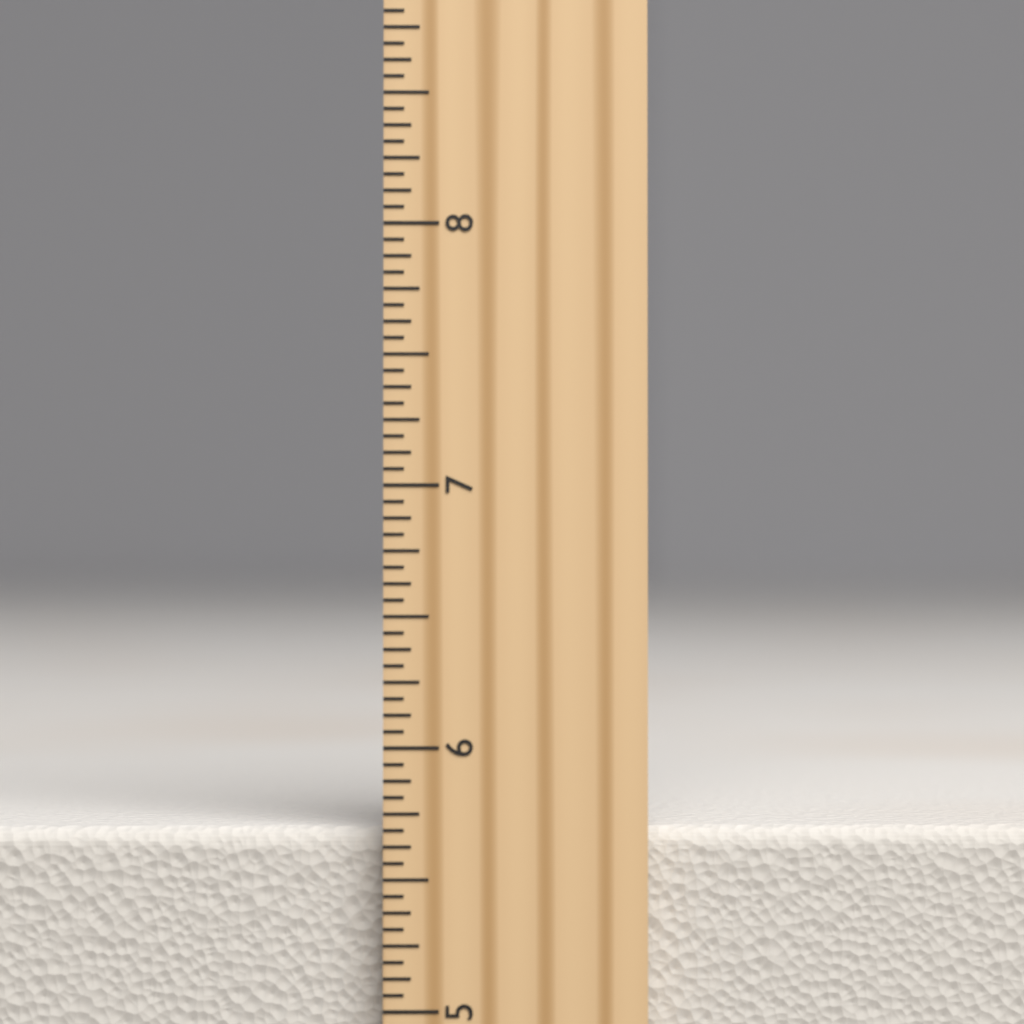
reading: 5.6875 inch
